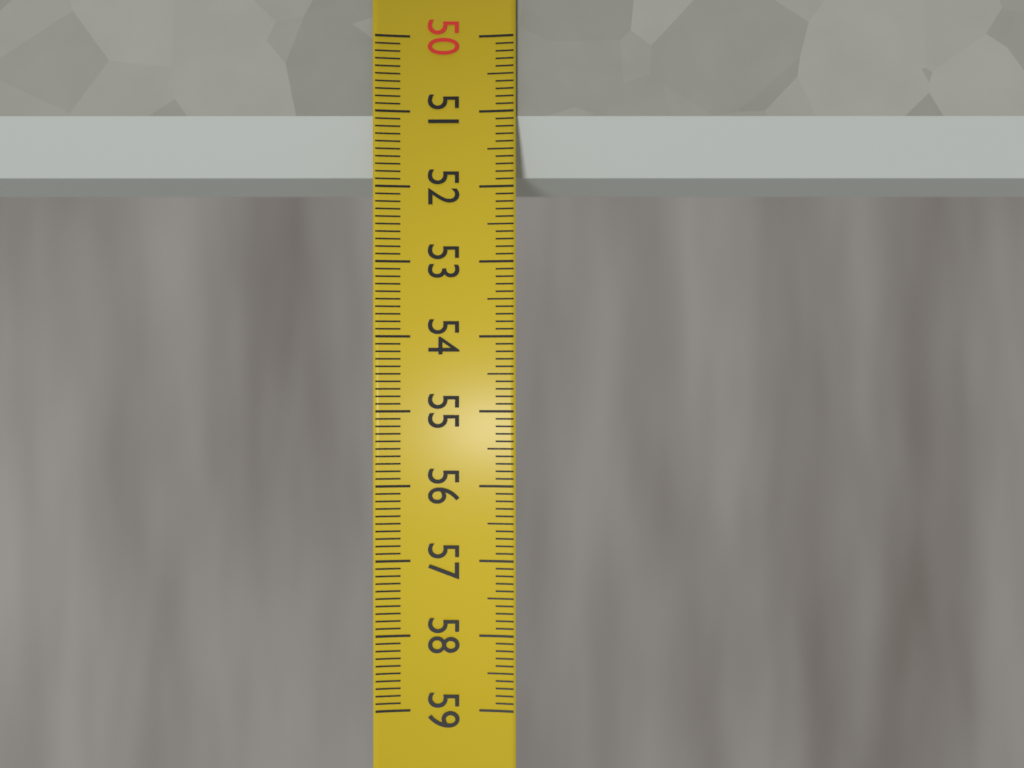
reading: 51.8 (no unit)
